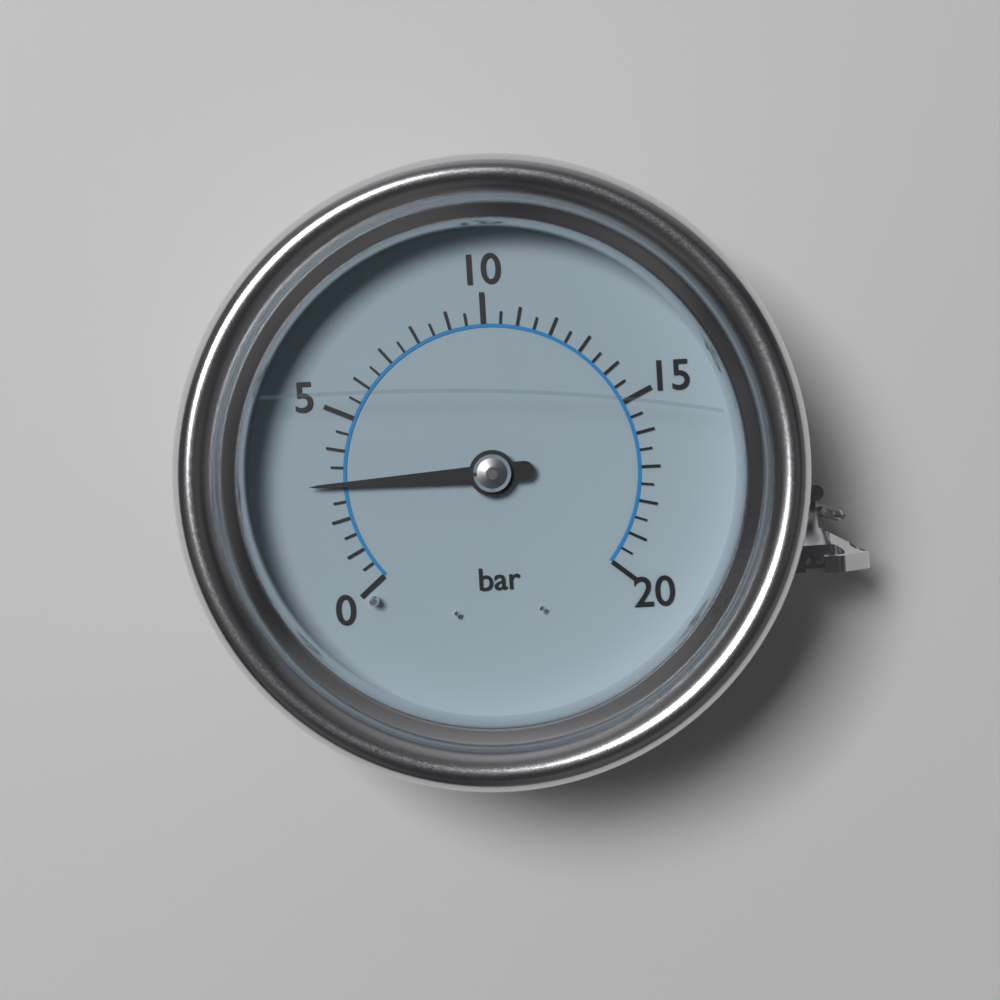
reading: 3.0 bar
